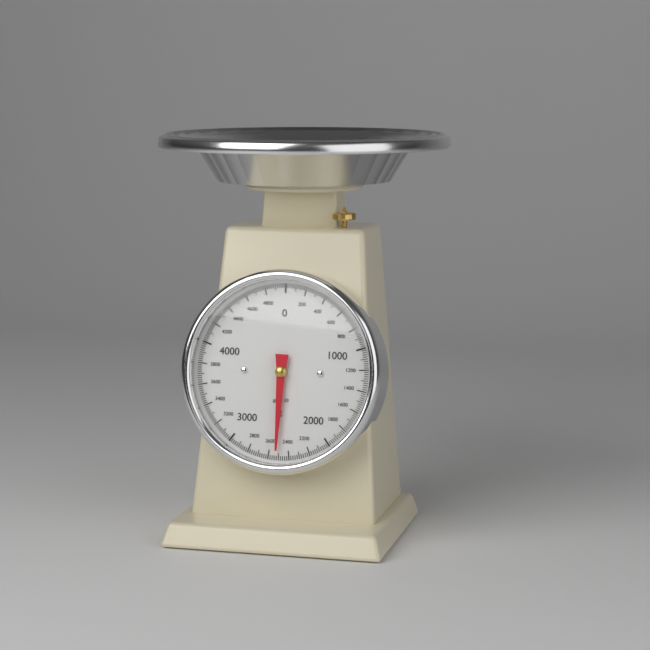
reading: 2520 g
